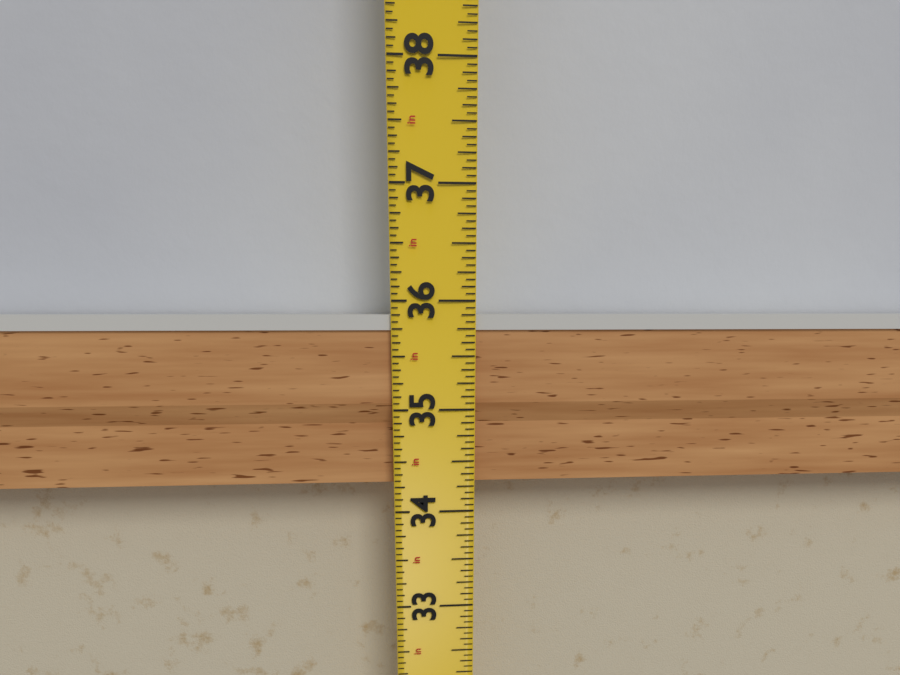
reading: 35.8750 in
